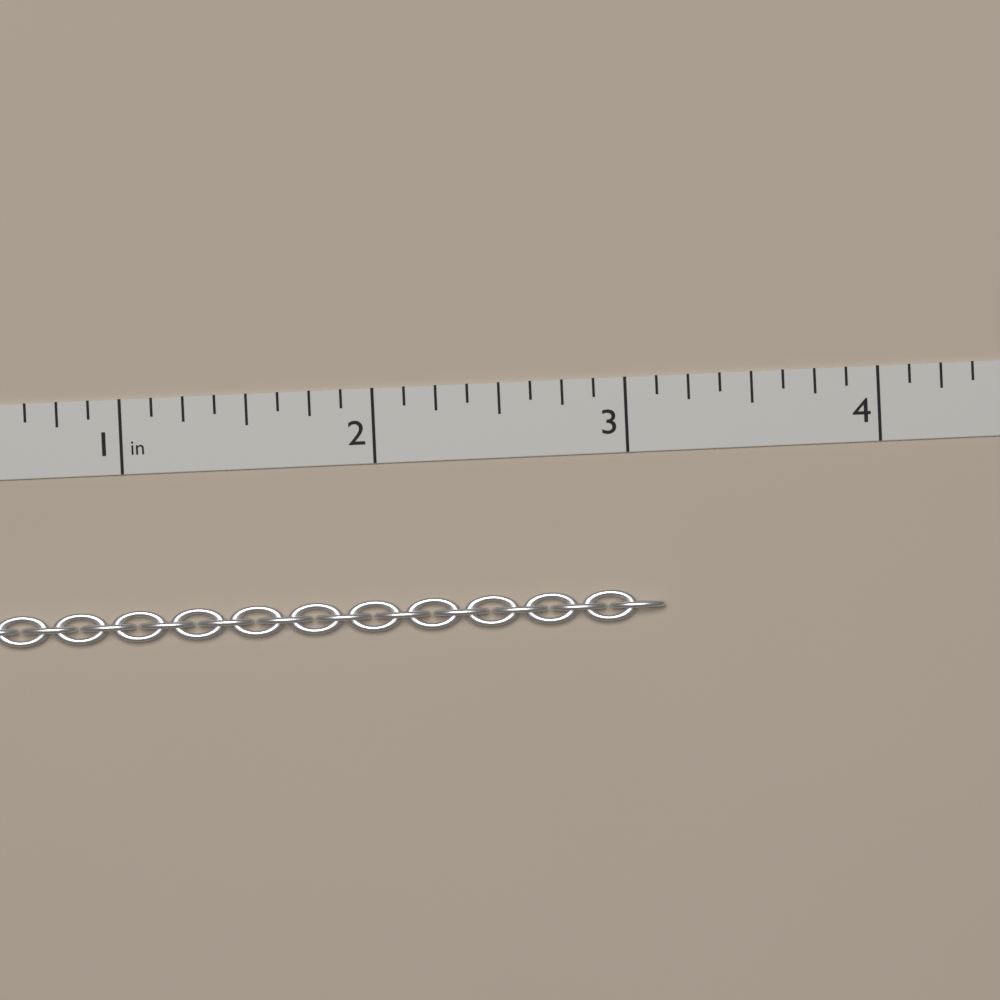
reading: 3.125 in
